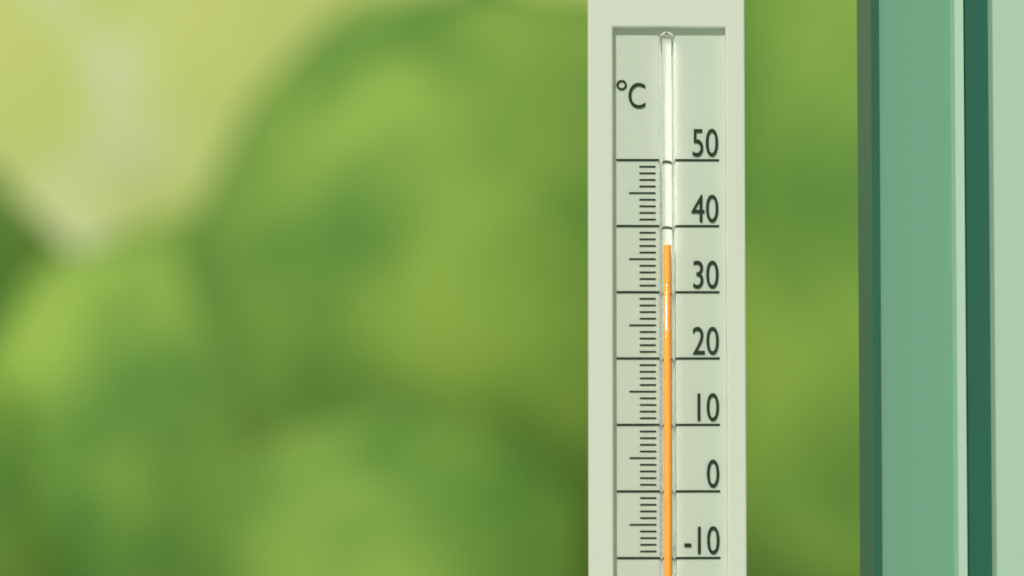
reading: 37 °C
